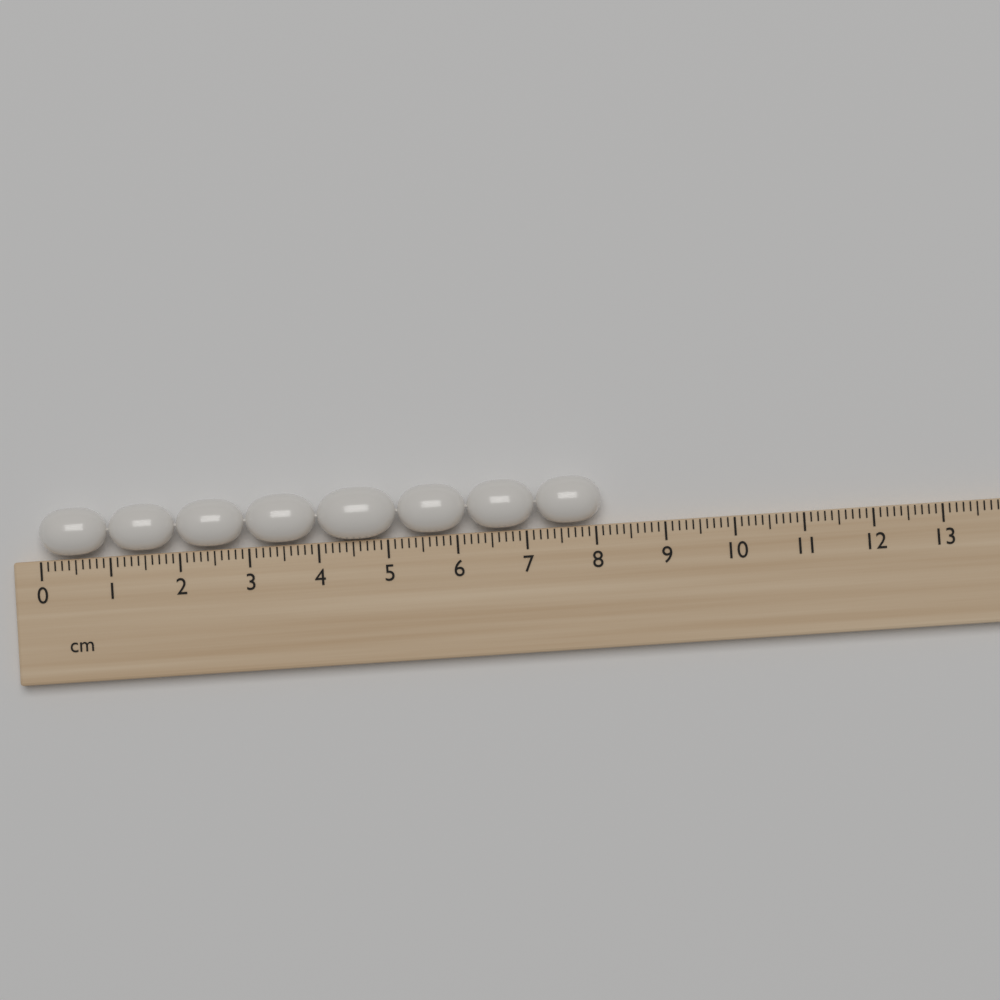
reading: 8.1 cm
